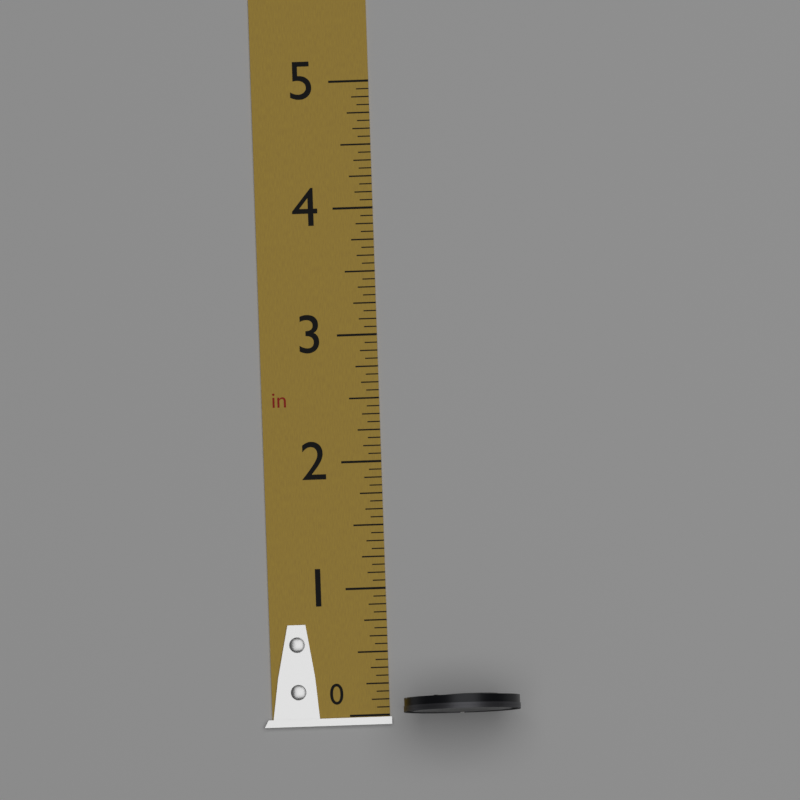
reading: 0.1250 in
